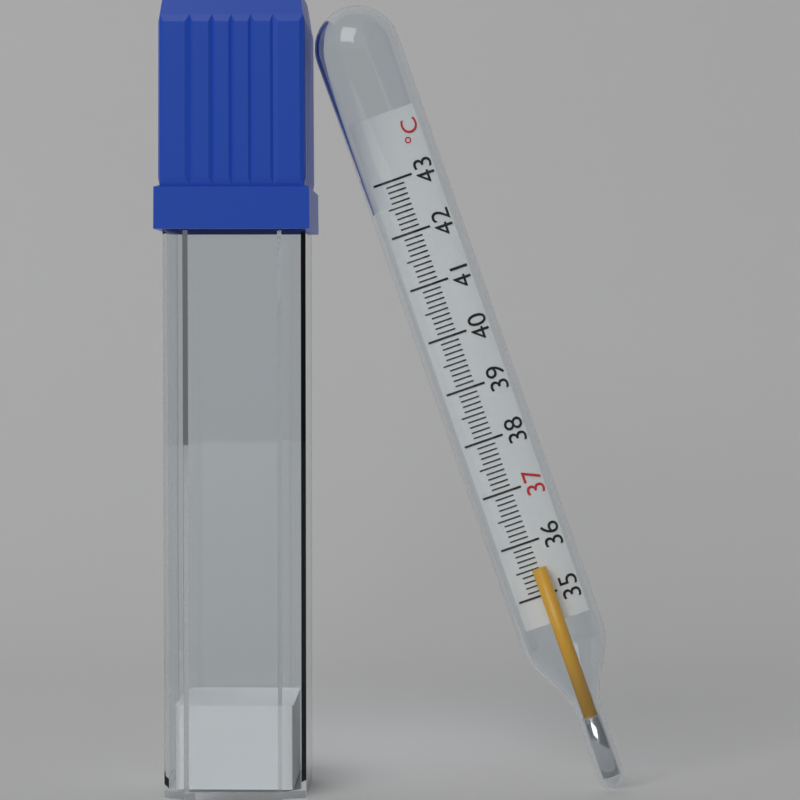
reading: 35.5 °C
